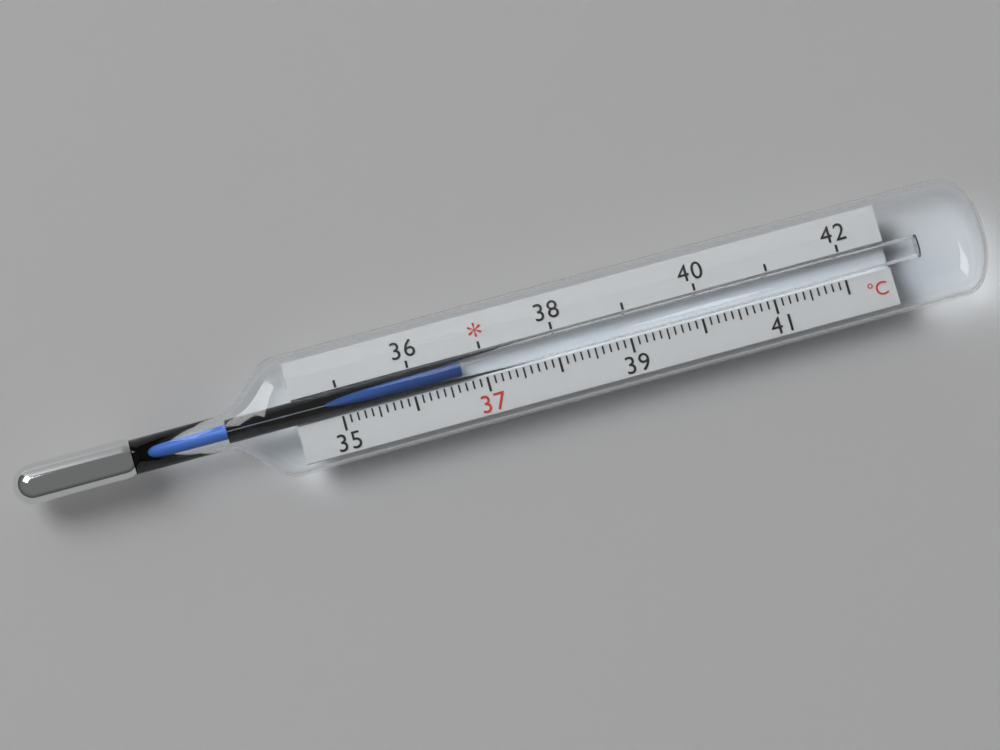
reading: 36.7 °C
